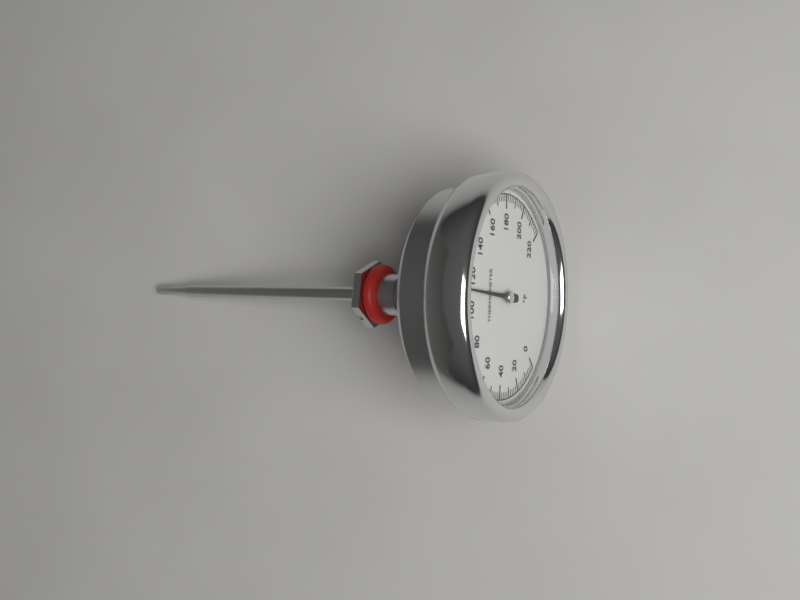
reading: 112 °F
